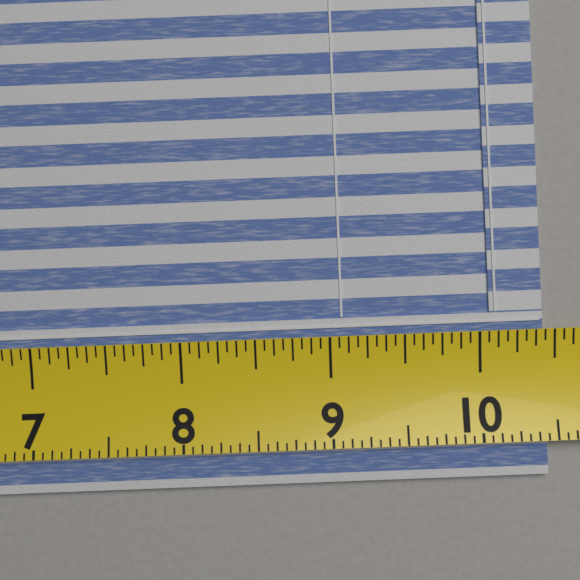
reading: 10.4375 (no unit)
